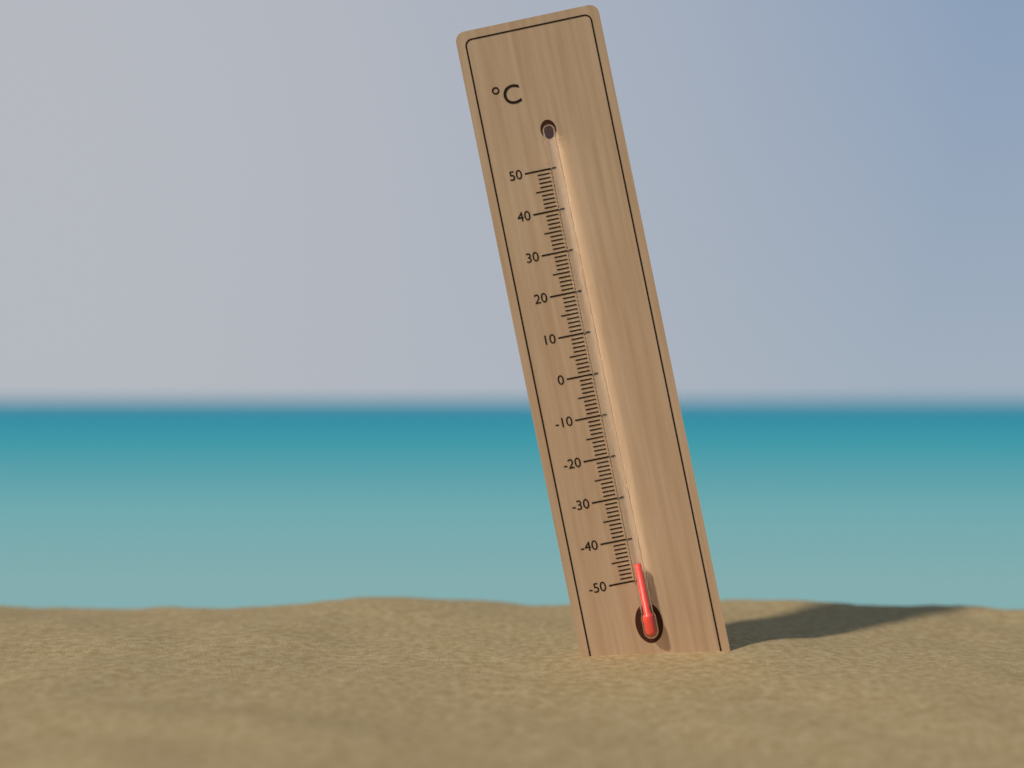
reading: -46 °C
